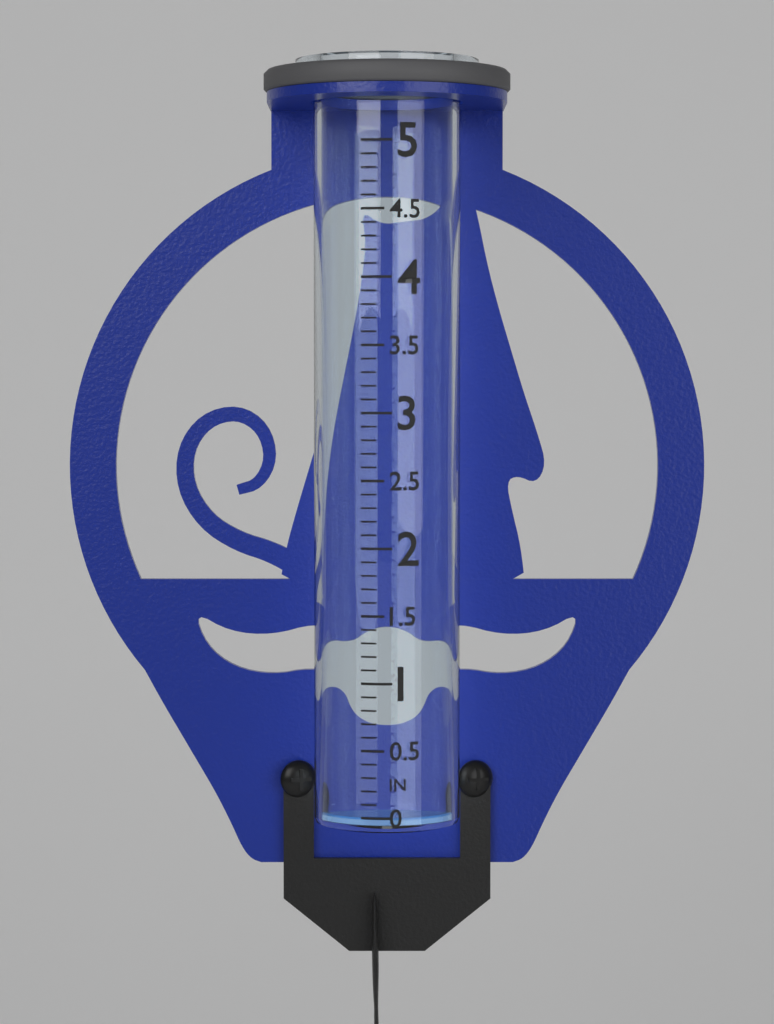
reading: 0.0 in
